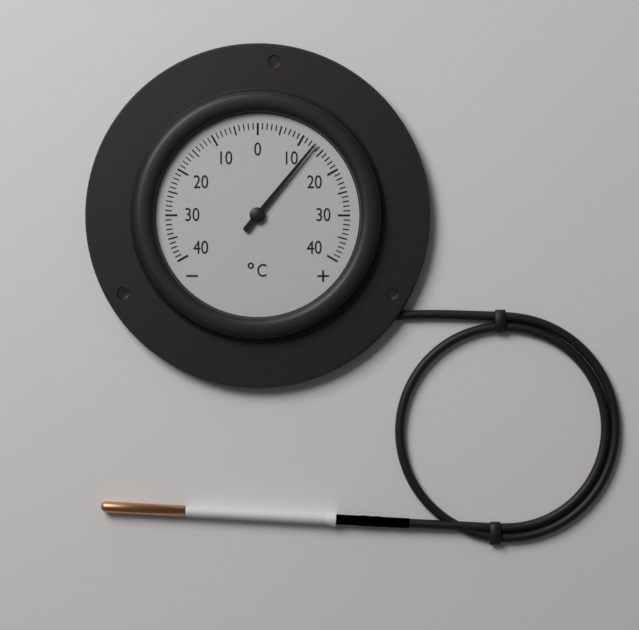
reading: 13 °C
